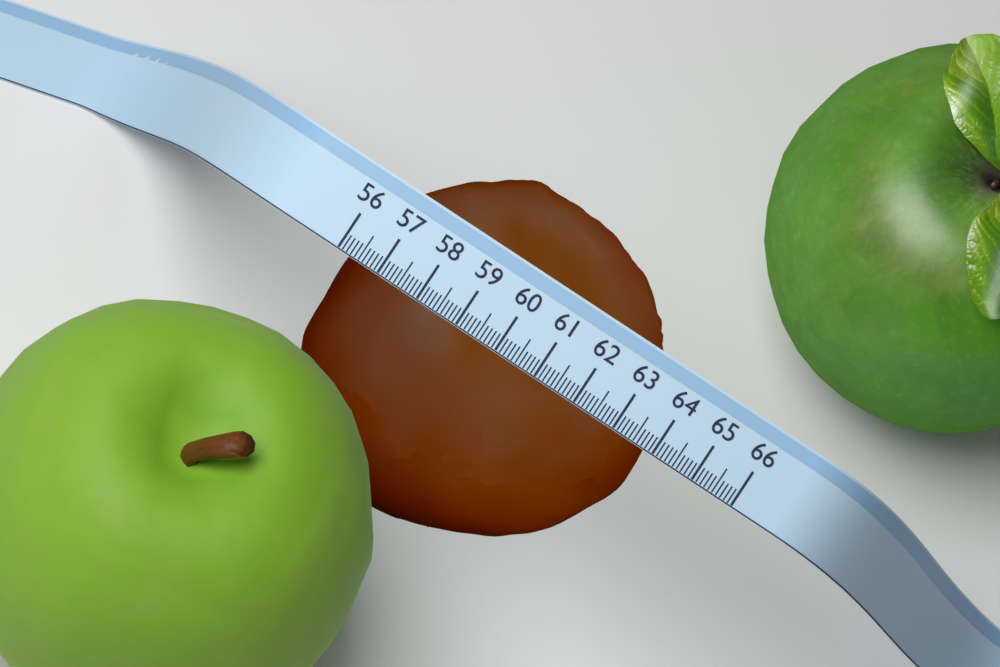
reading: 63.7 (no unit)
